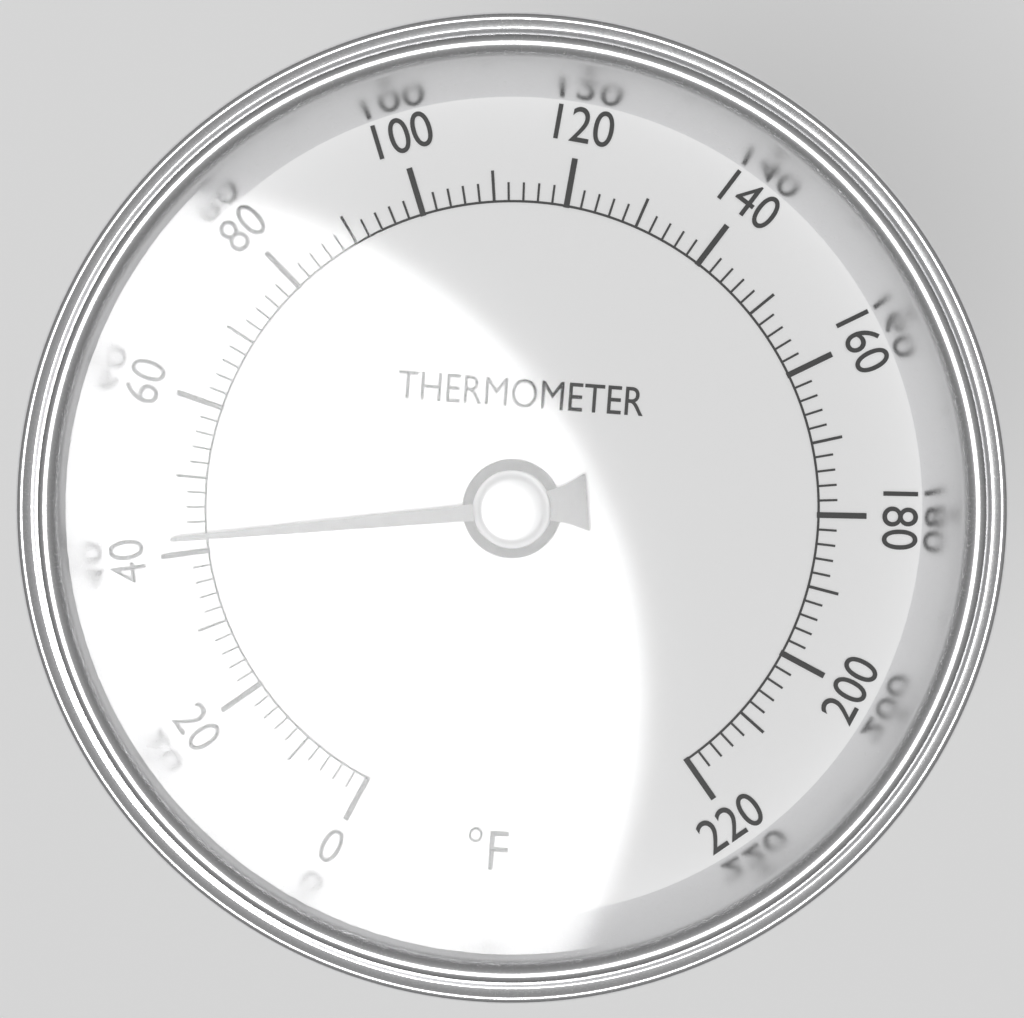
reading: 42 °F
